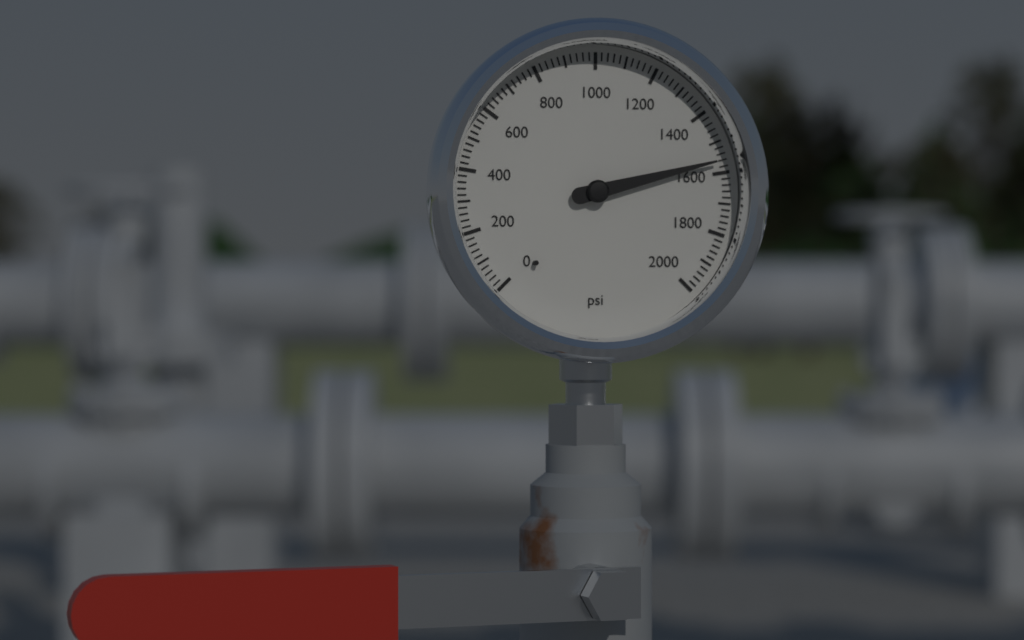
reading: 1560 psi
